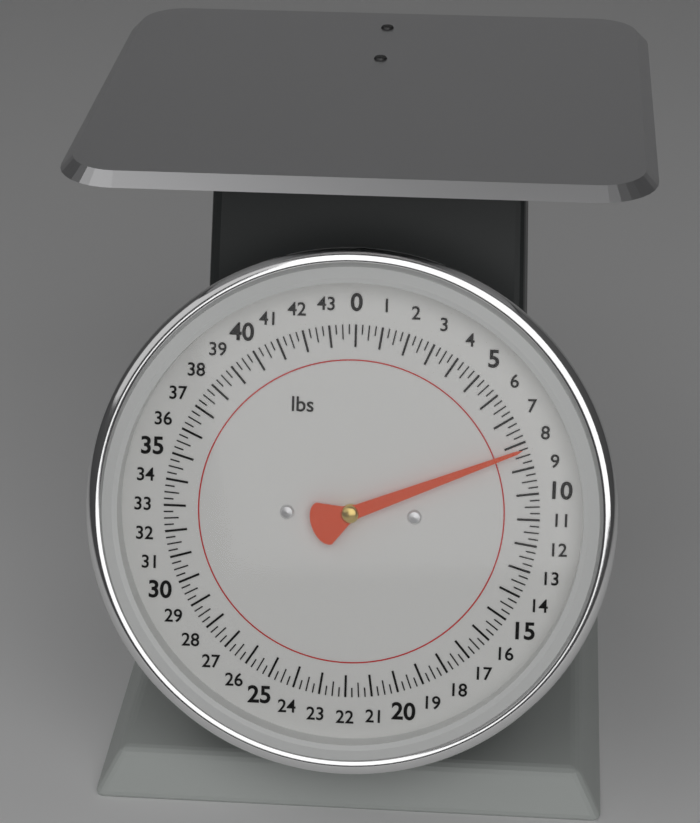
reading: 8.25 lbs
